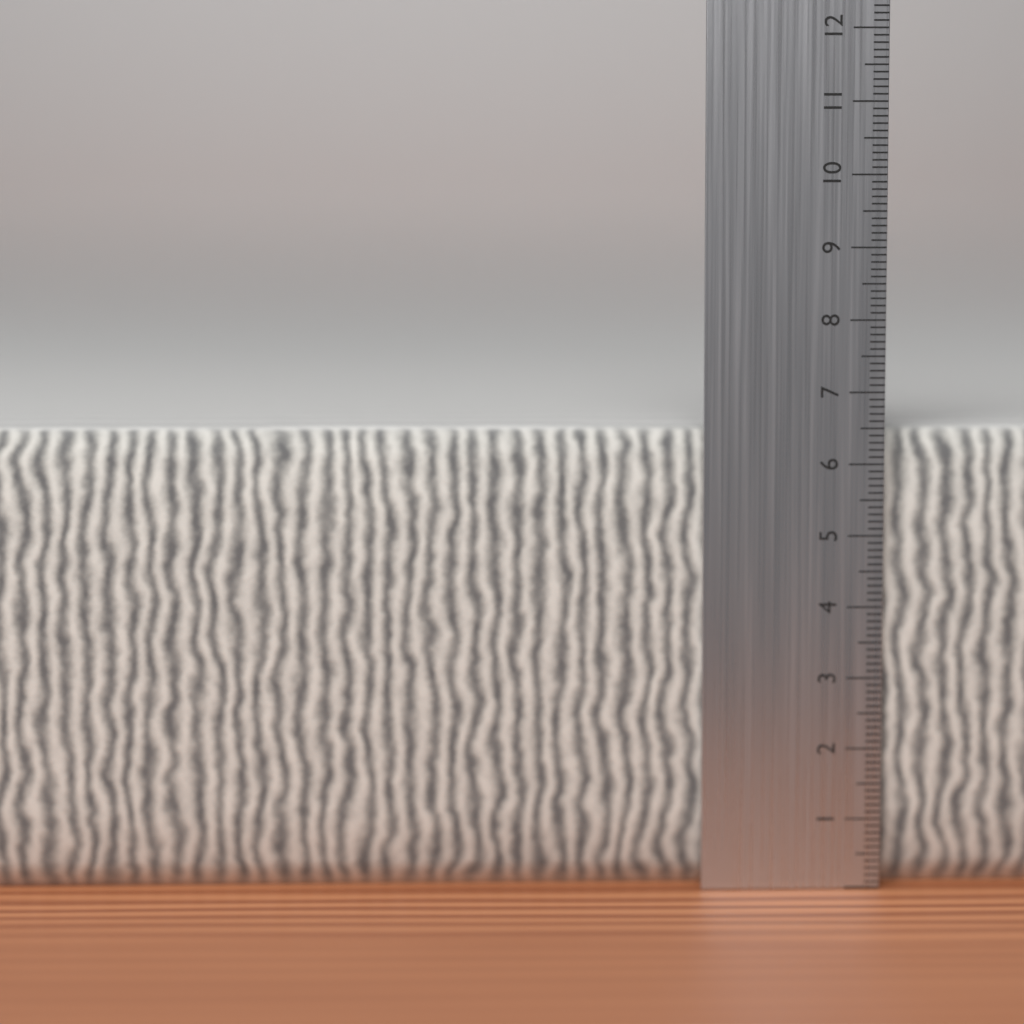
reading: 6.5 cm
